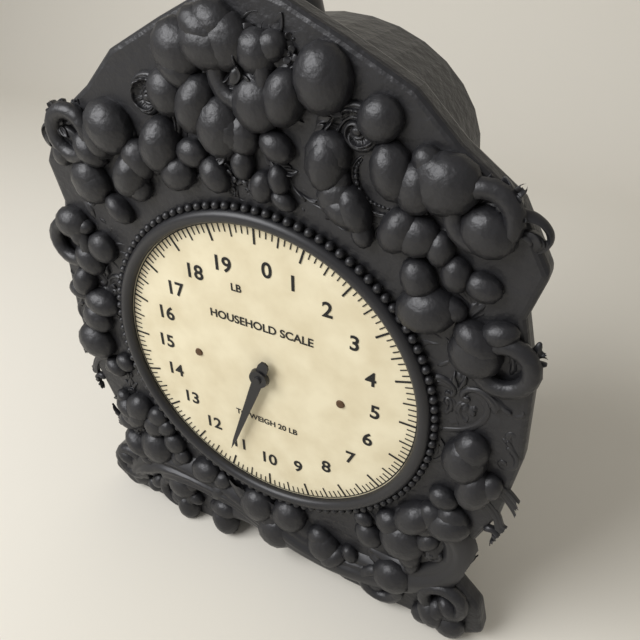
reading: 11.125 lb
